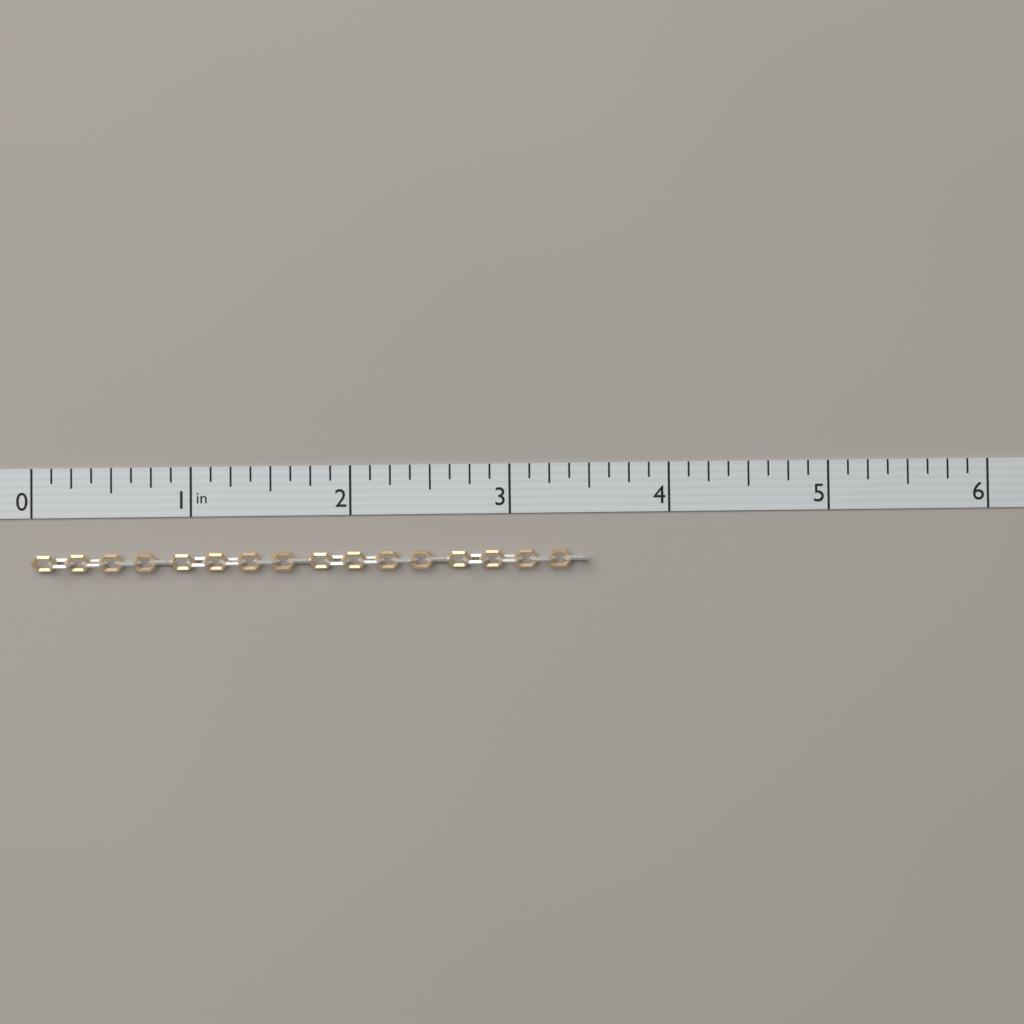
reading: 3.500 in
